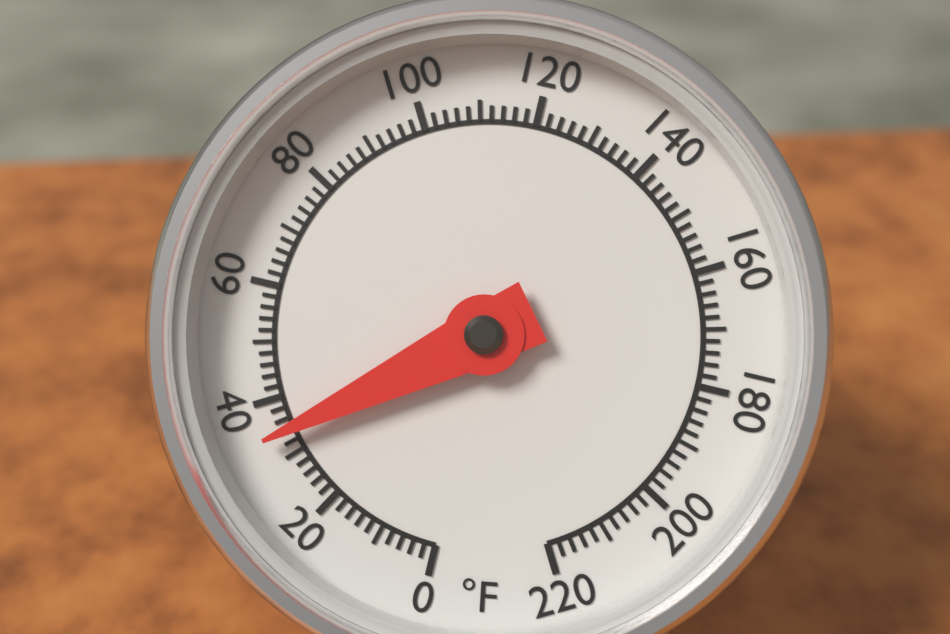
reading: 34 °F
